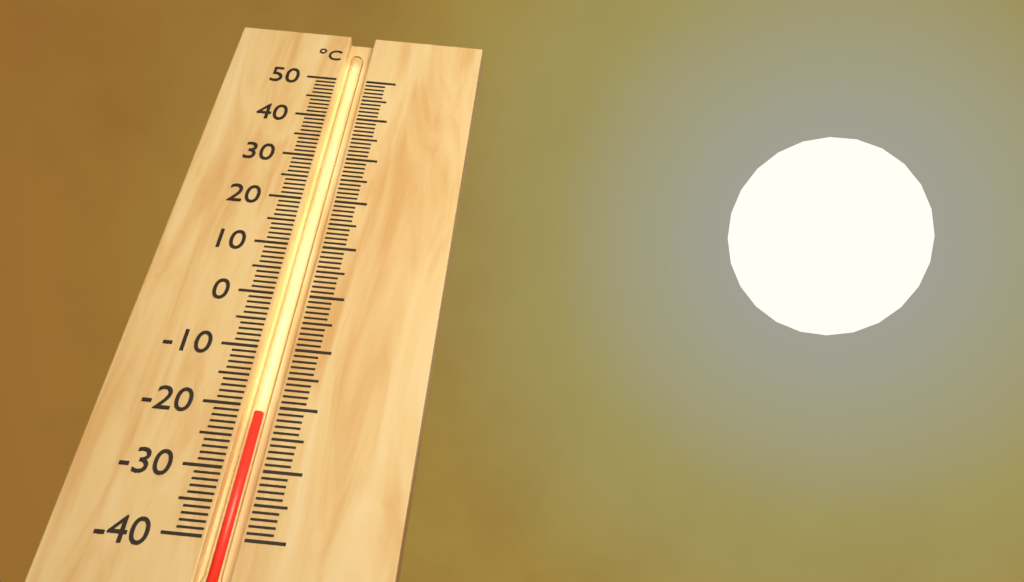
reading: -21 °C
